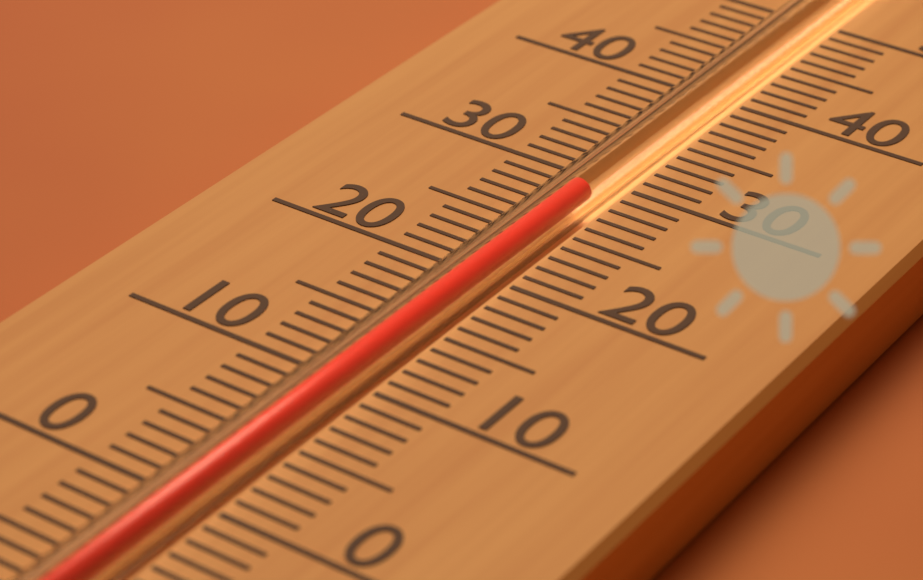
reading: 28 (no unit)
